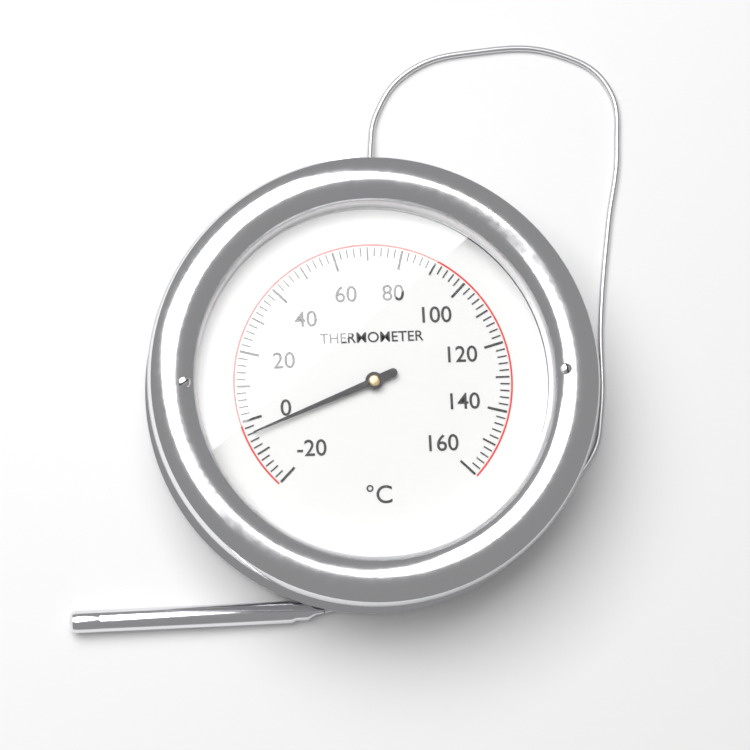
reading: -4 °C
